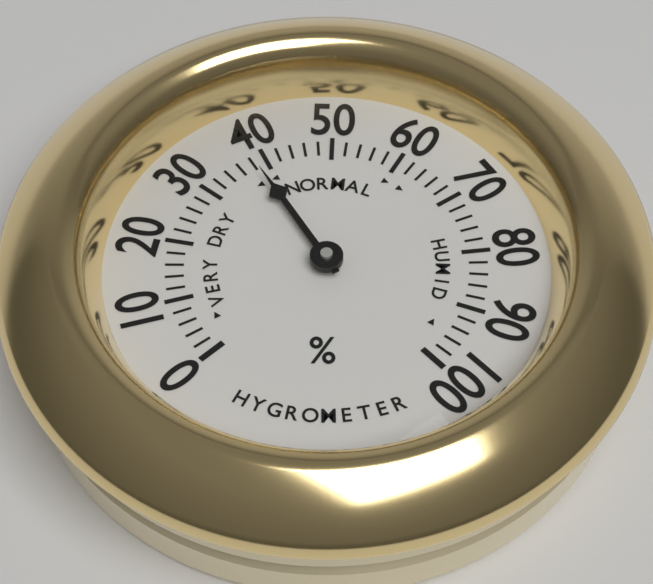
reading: 38 %
